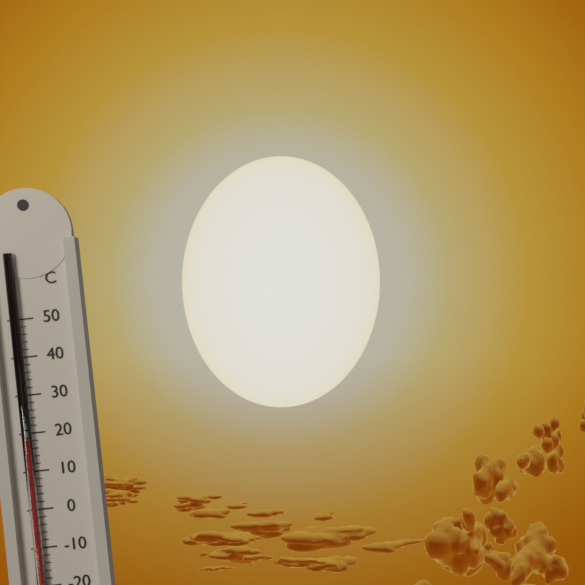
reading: 18 °C
